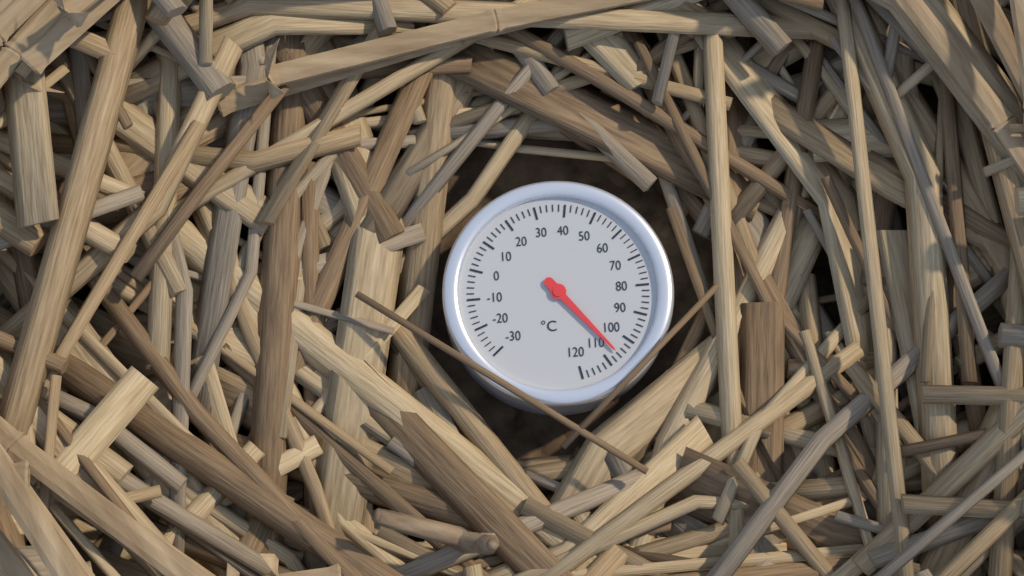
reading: 106 °C
